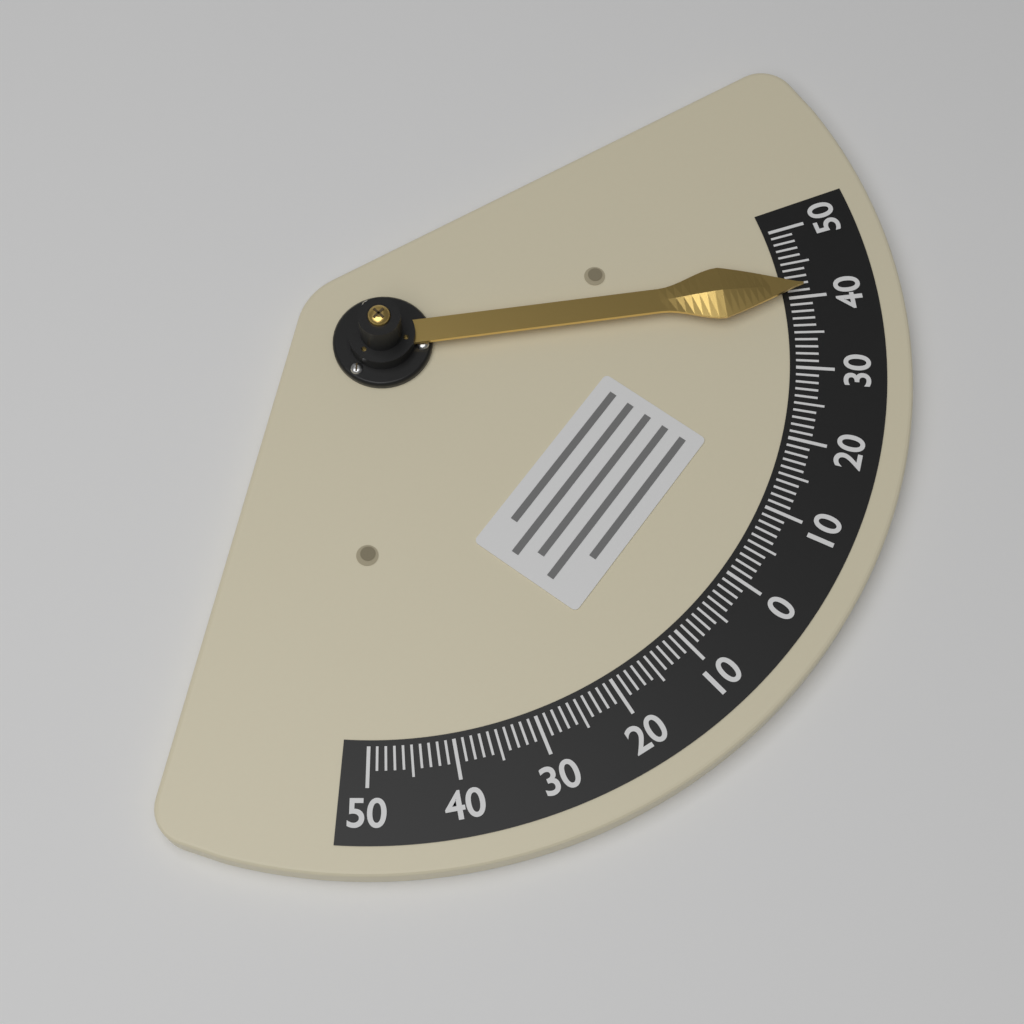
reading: 41 (no unit)
